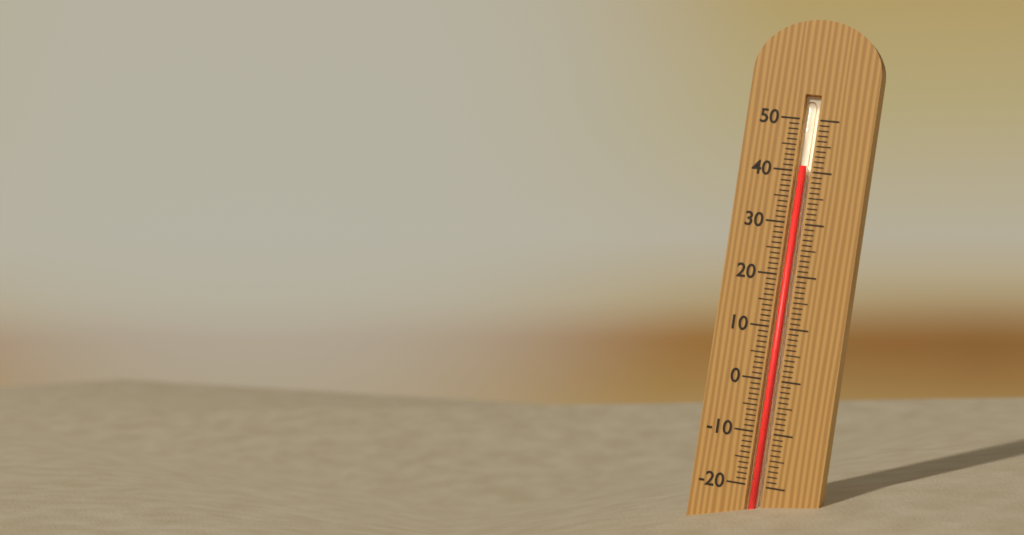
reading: 41 (no unit)
